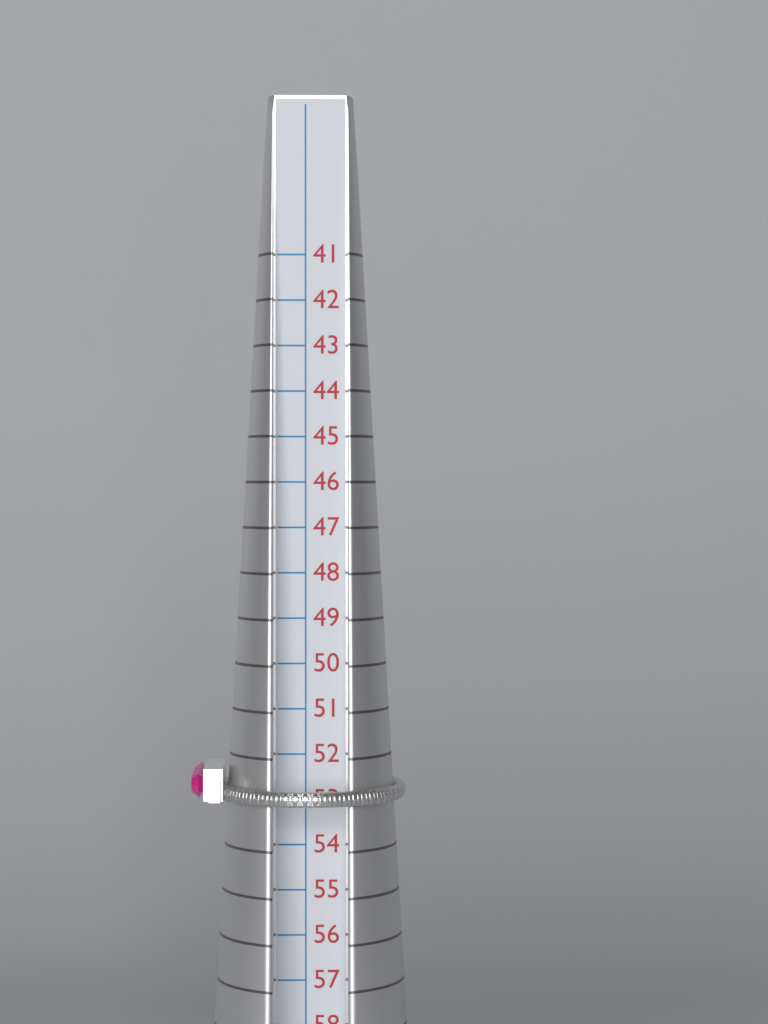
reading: 53 (no unit)
